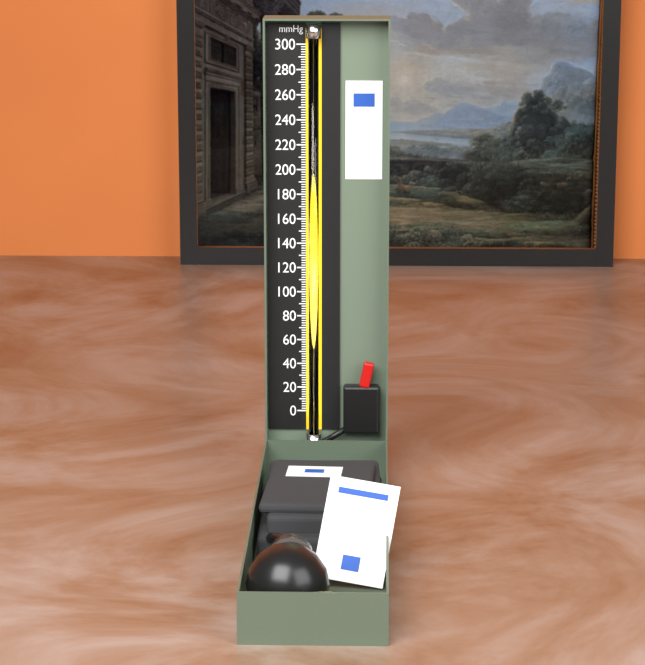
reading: 0 mmHg
